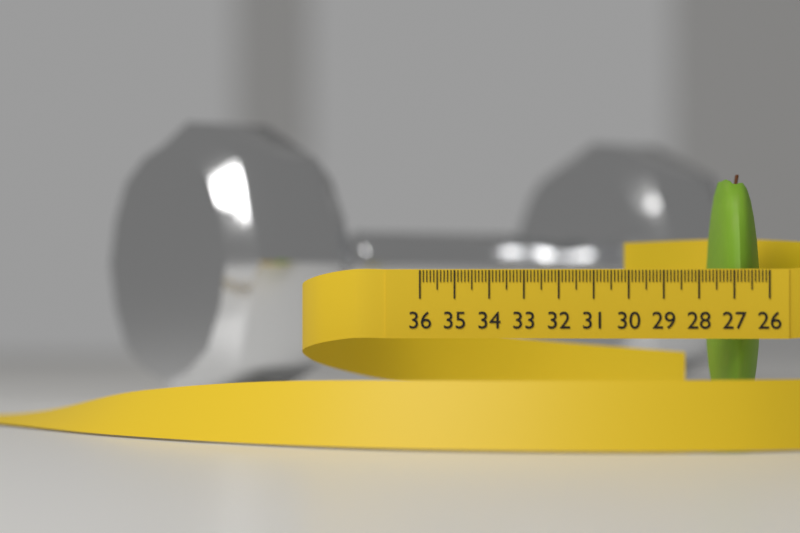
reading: 27.6 (no unit)
